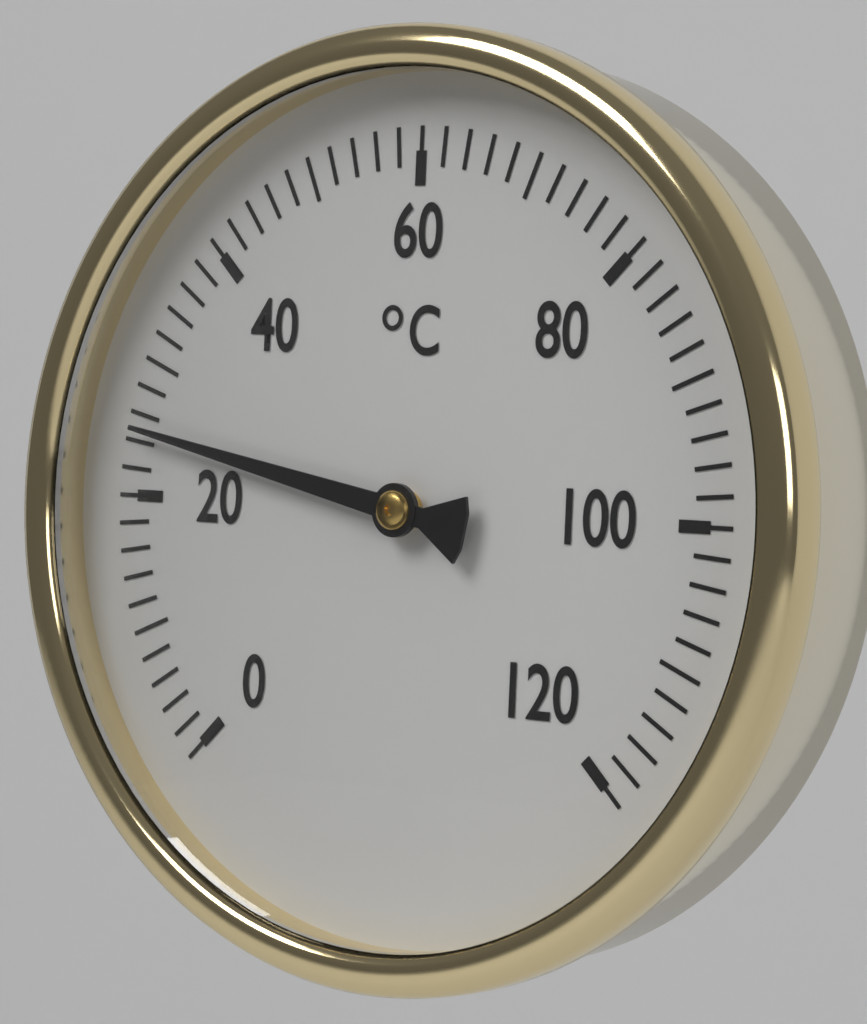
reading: 25 °C
